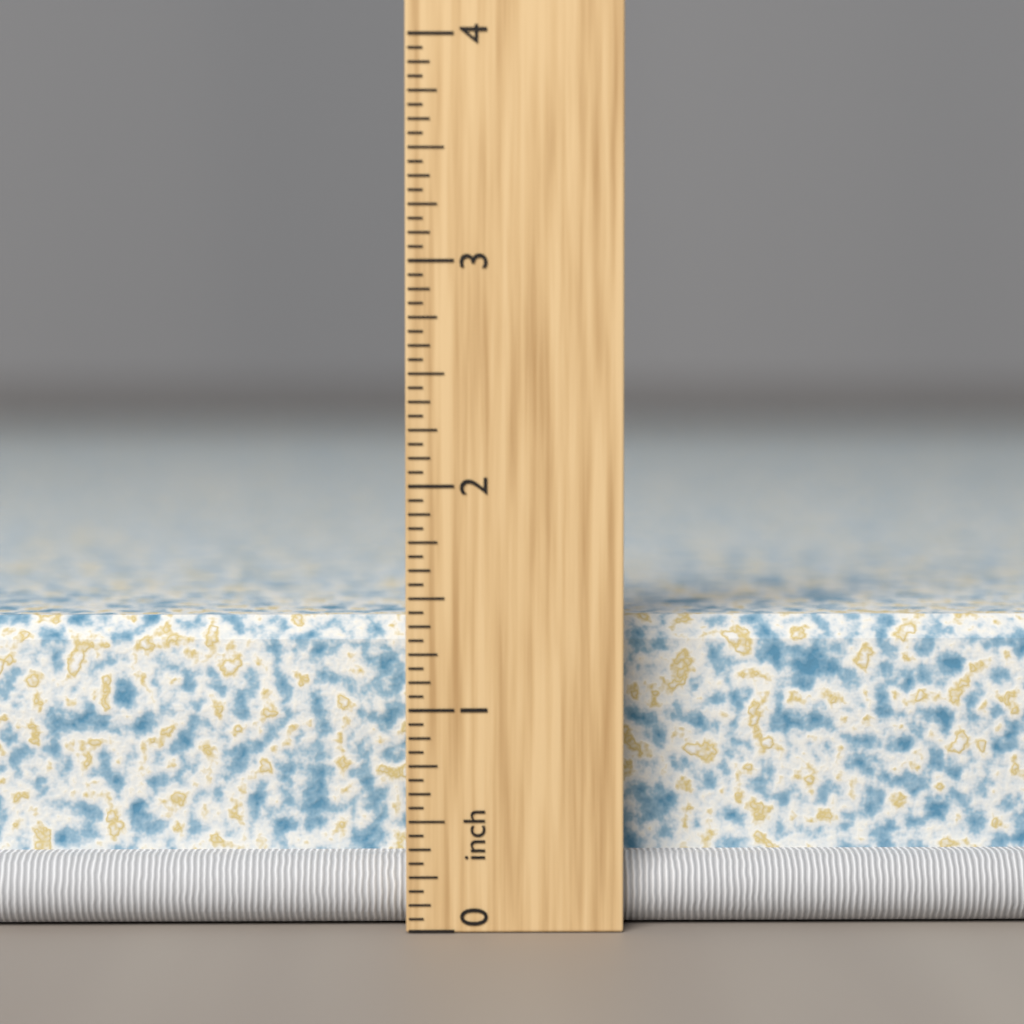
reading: 1.3750 inch
